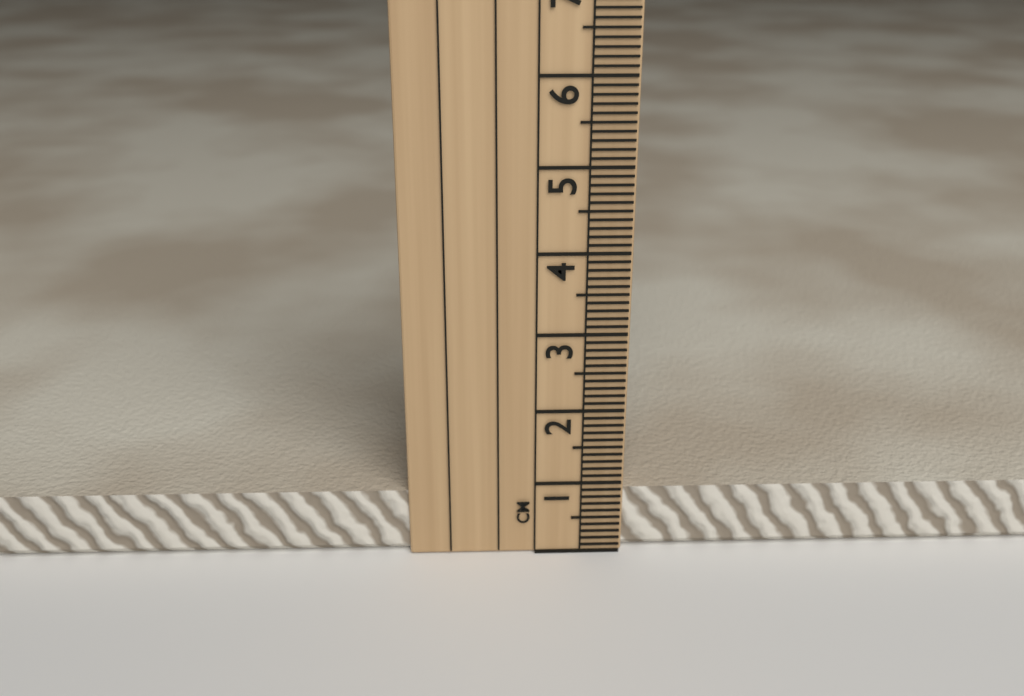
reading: 0.9 cm
